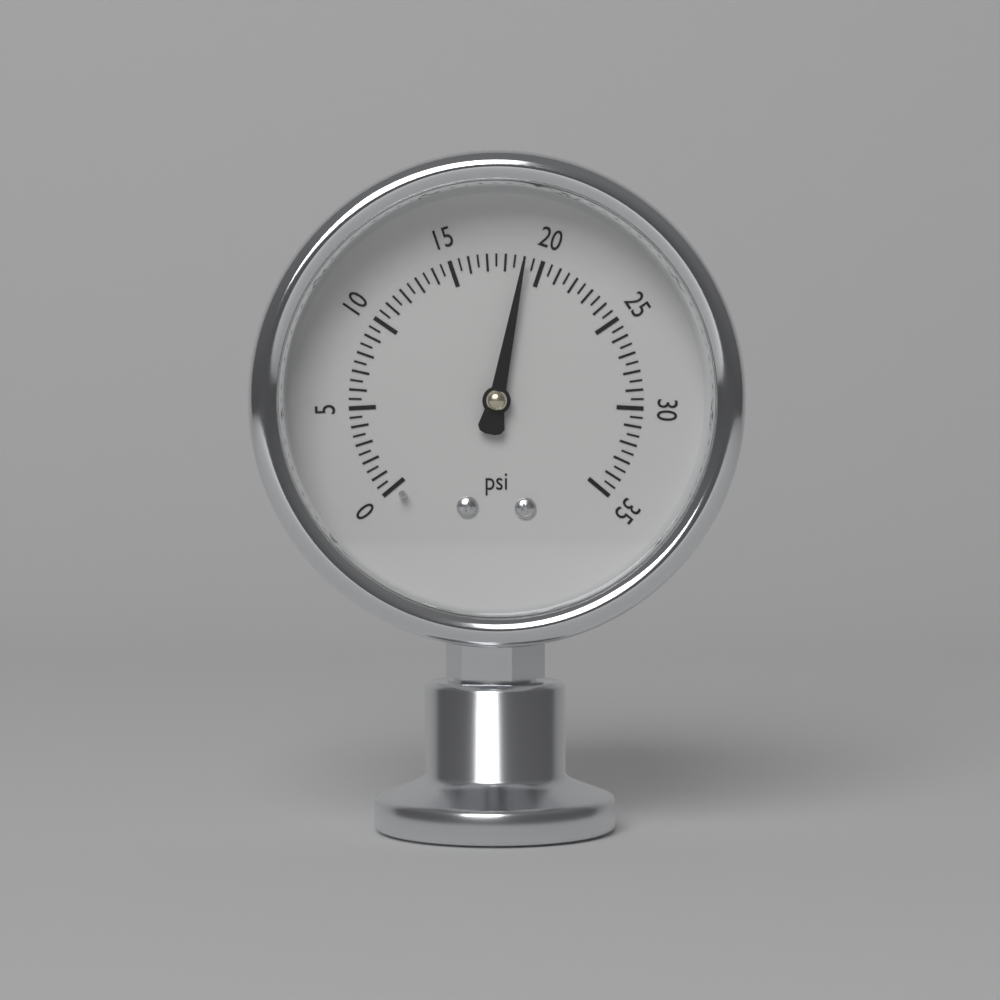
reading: 19.0 psi
